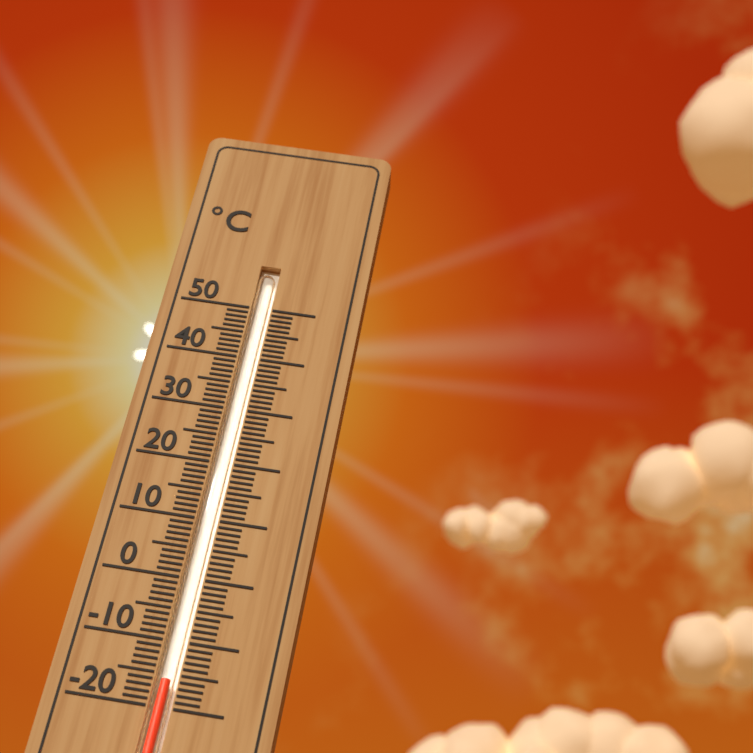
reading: -16 °C
